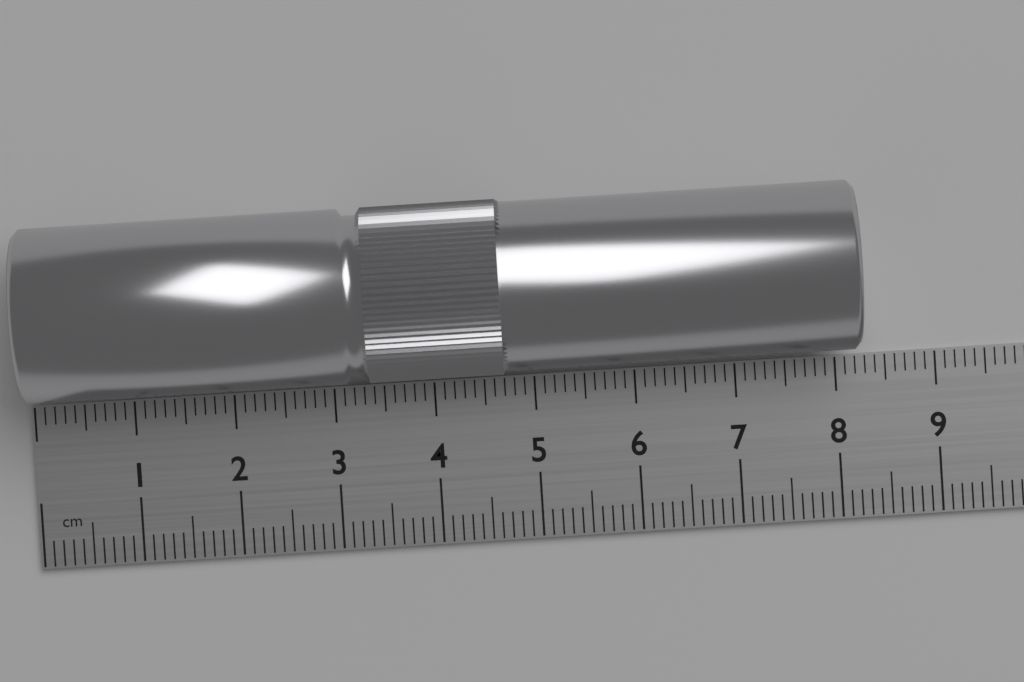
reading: 8.2 cm
